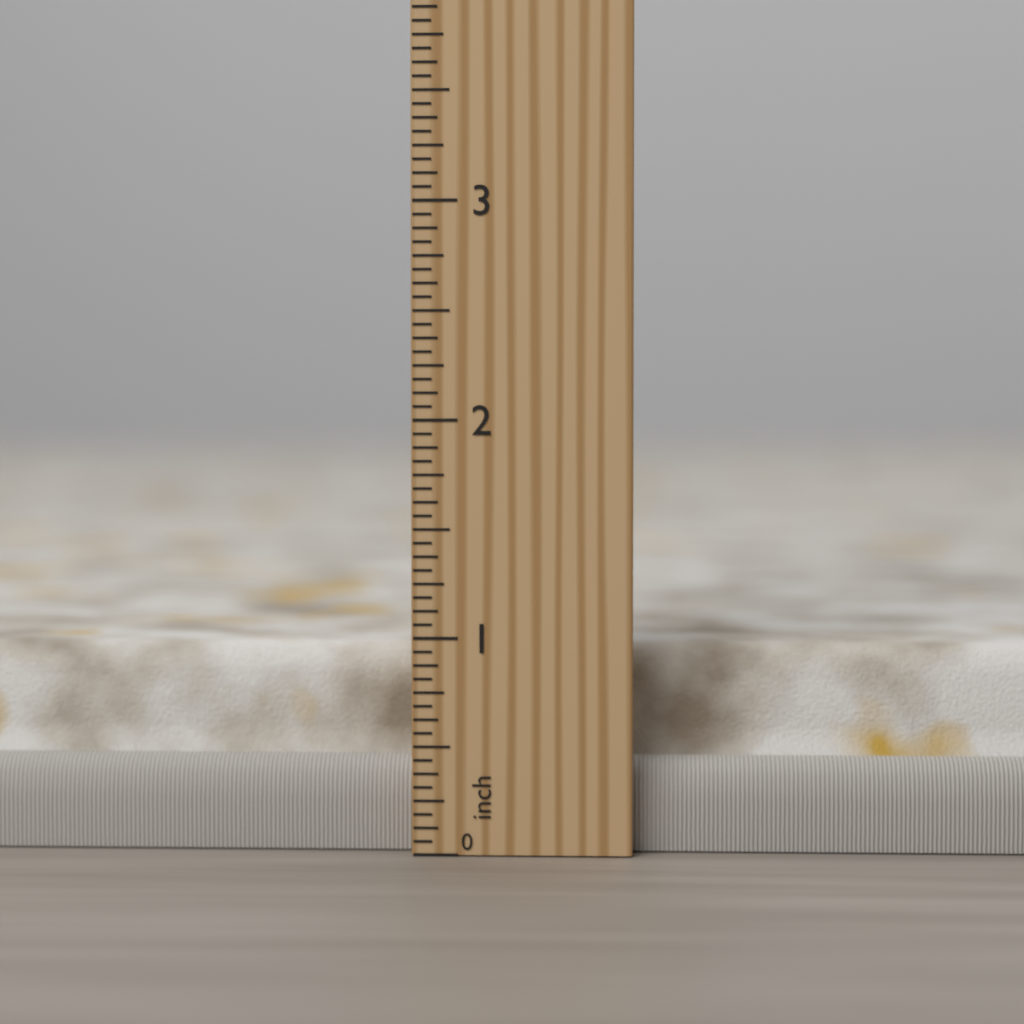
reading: 0.9375 inch
